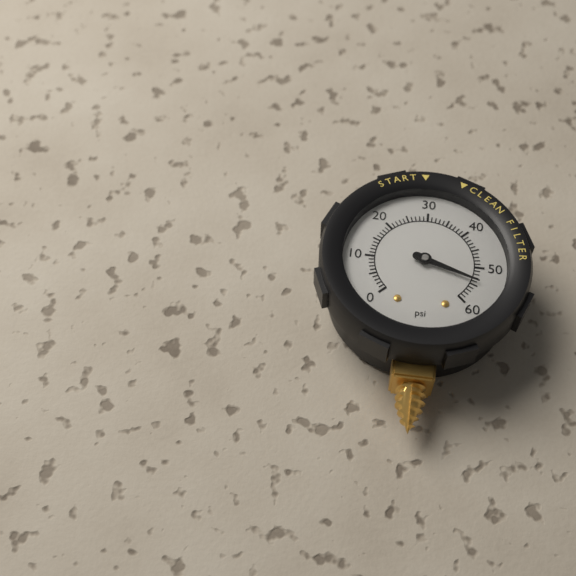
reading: 54 psi
